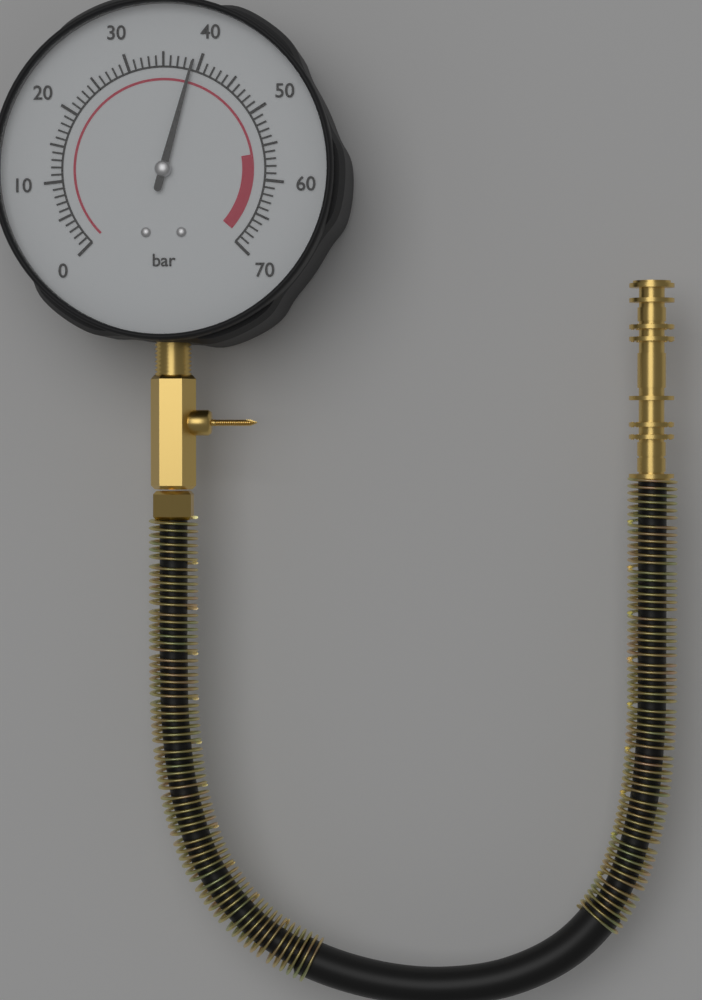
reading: 39 bar
